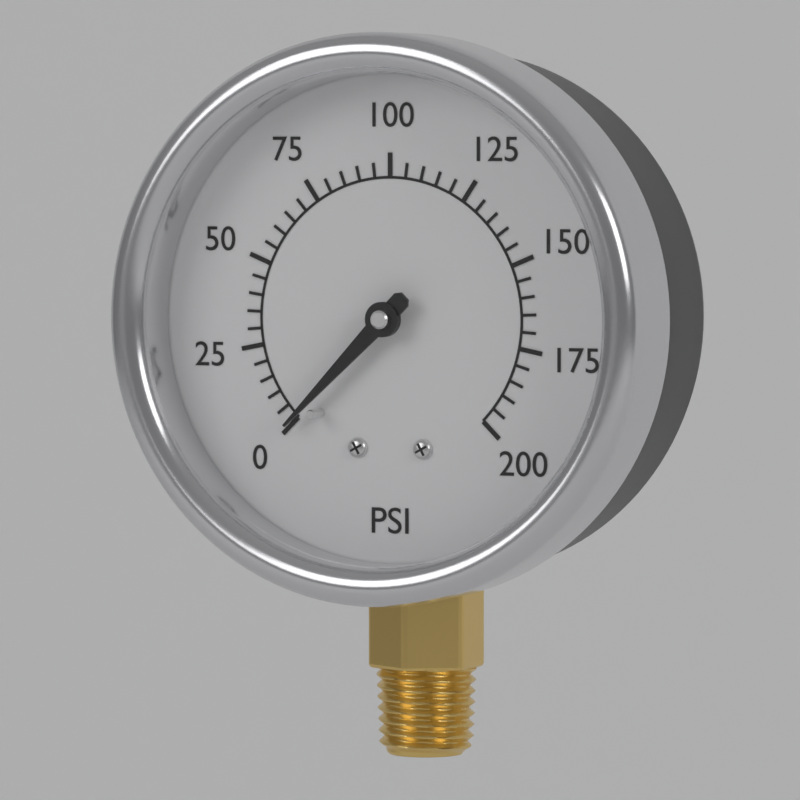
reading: 0 psi
